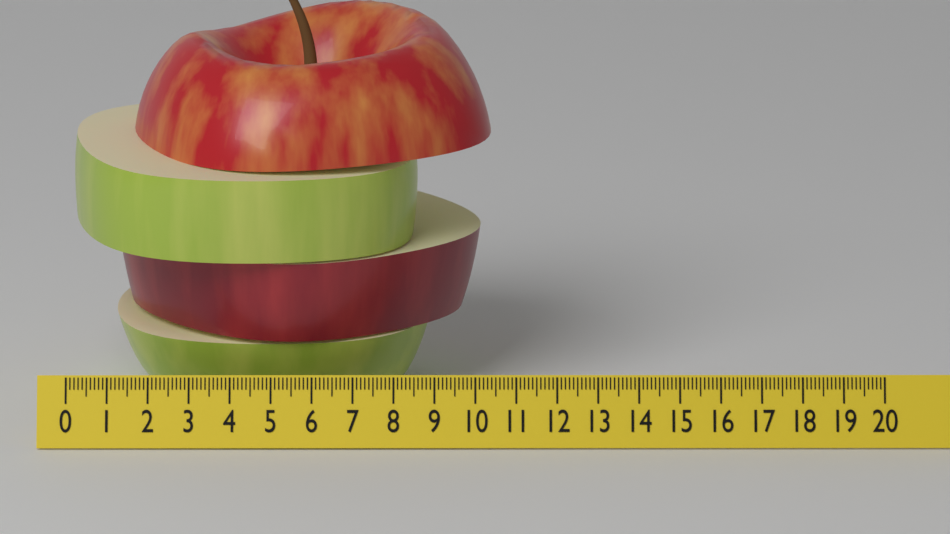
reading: 10.4 (no unit)
